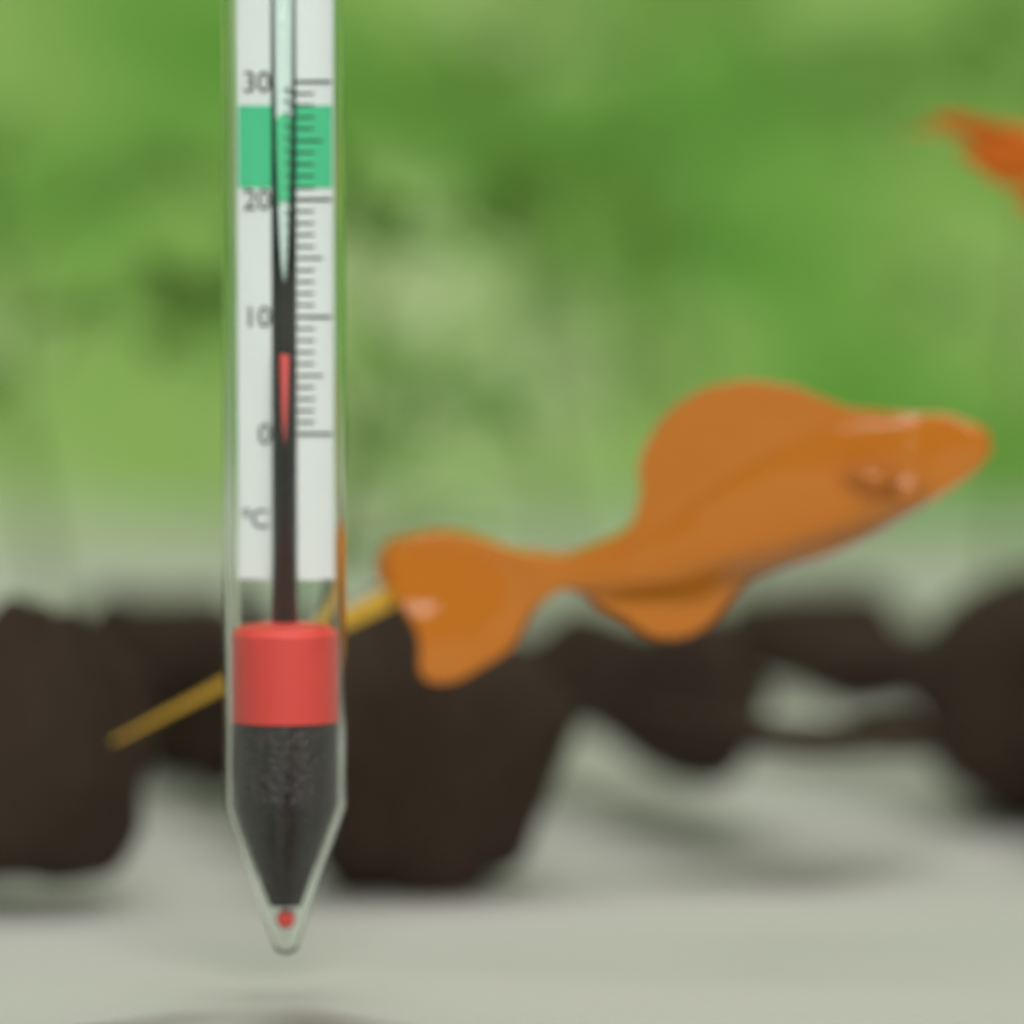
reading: 7 °C
